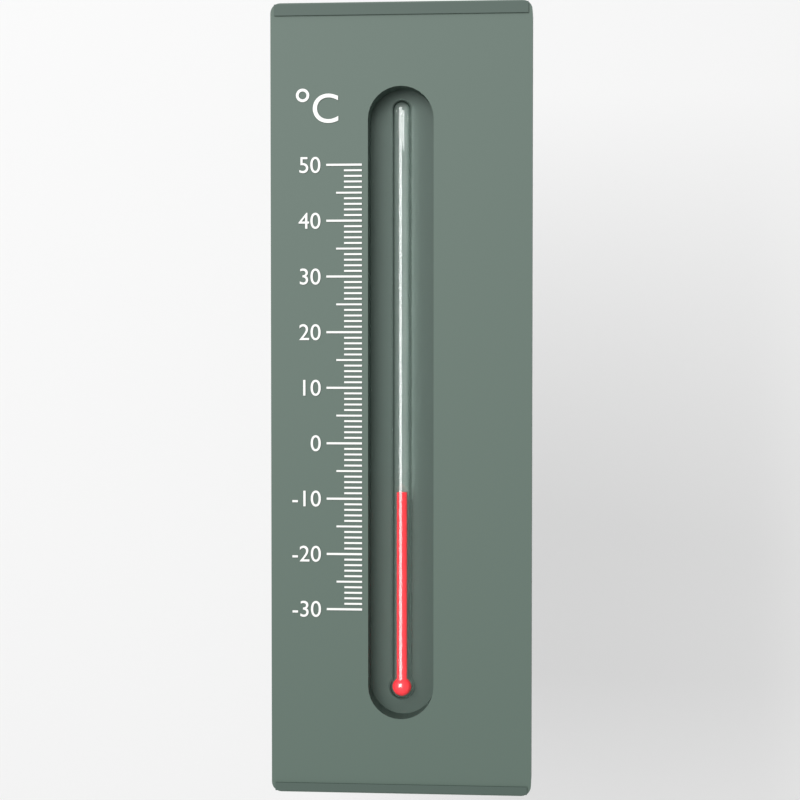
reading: -9 °C
